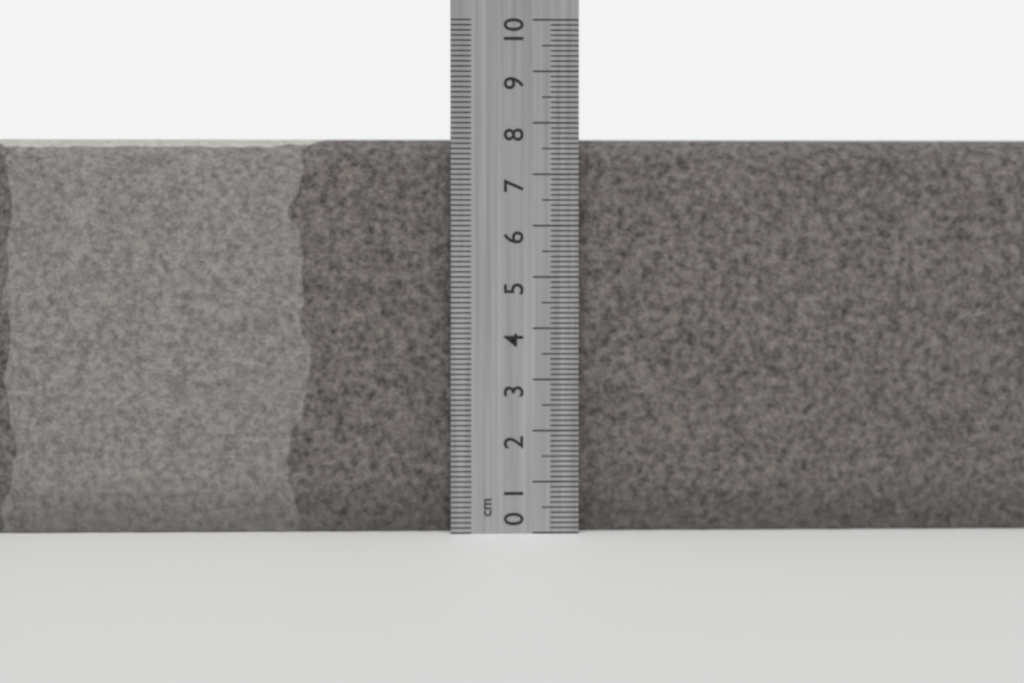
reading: 7.7 cm
